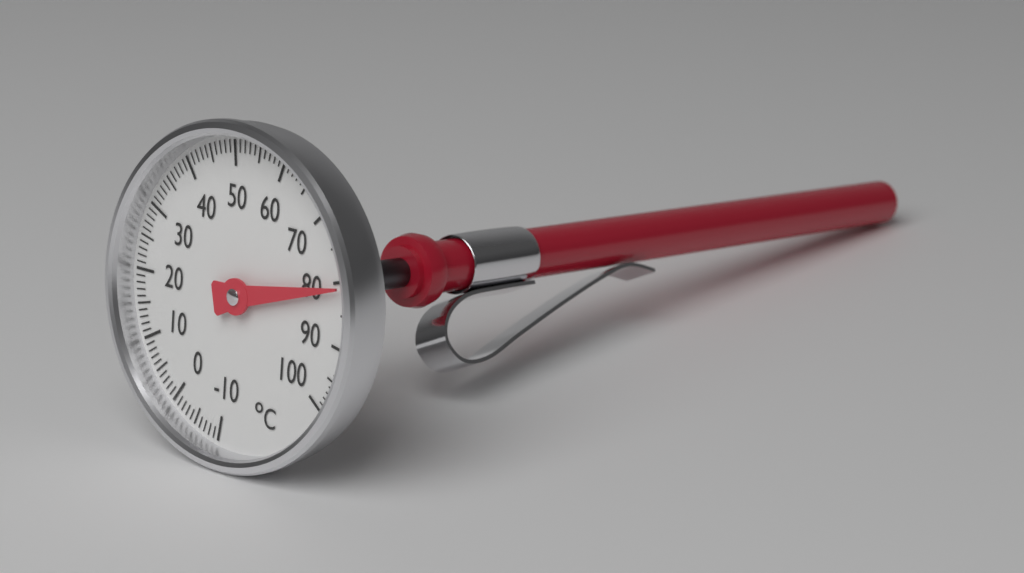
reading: 81 °C
